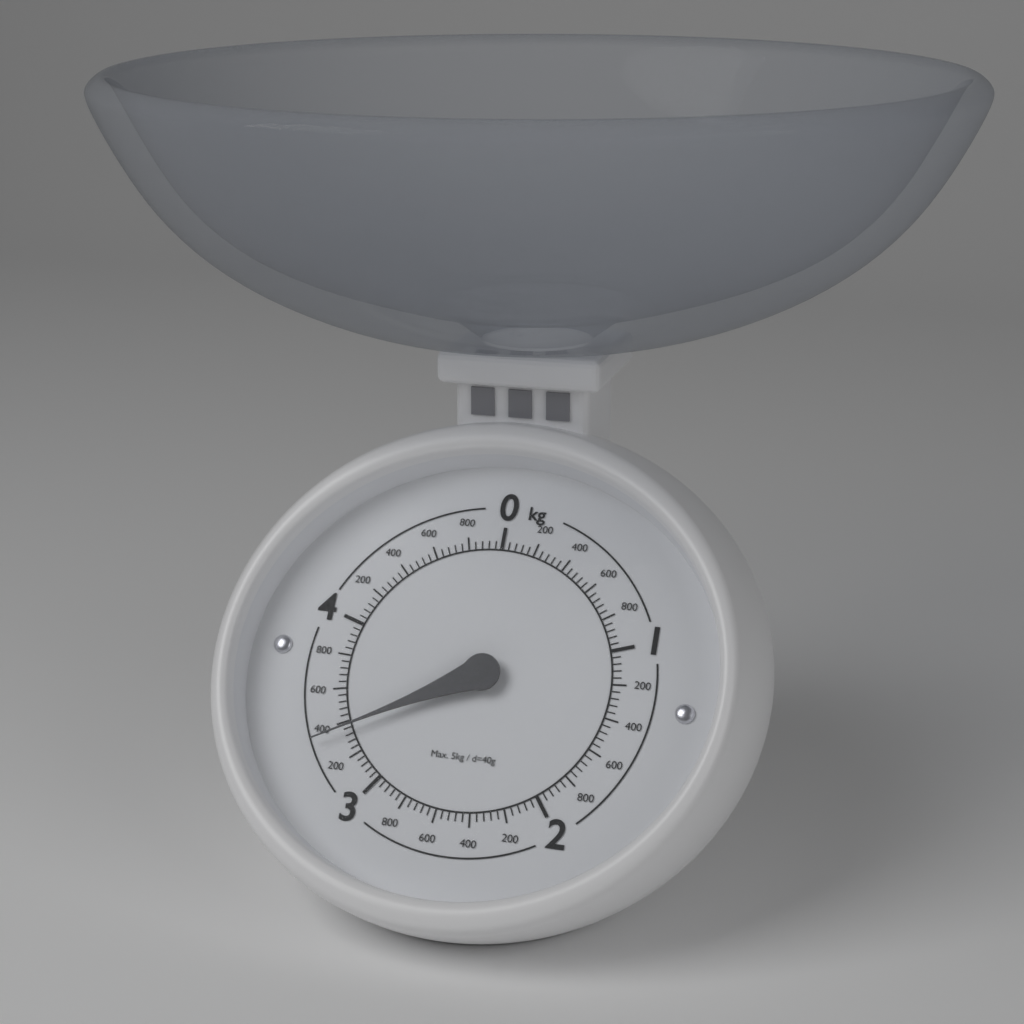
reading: 3.36 kg
